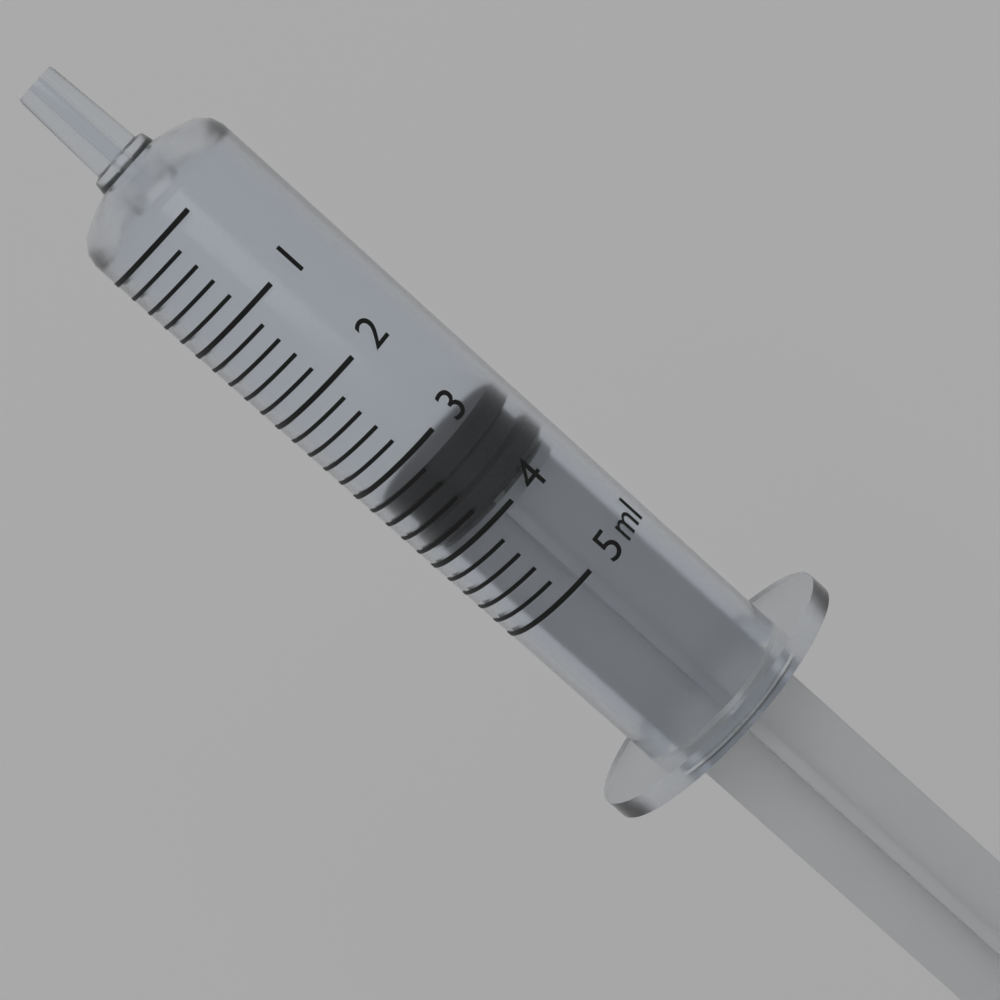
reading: 3.2 ml
